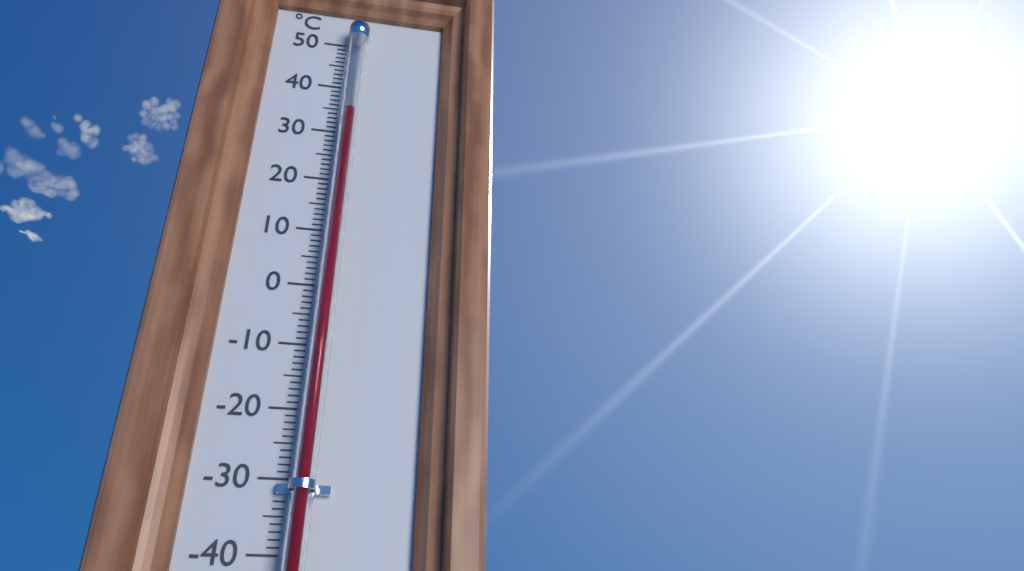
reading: 33 °C
